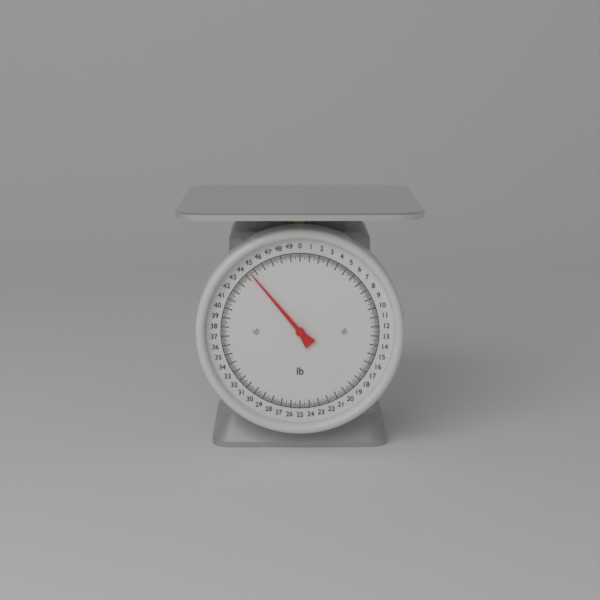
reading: 44.500 lb
